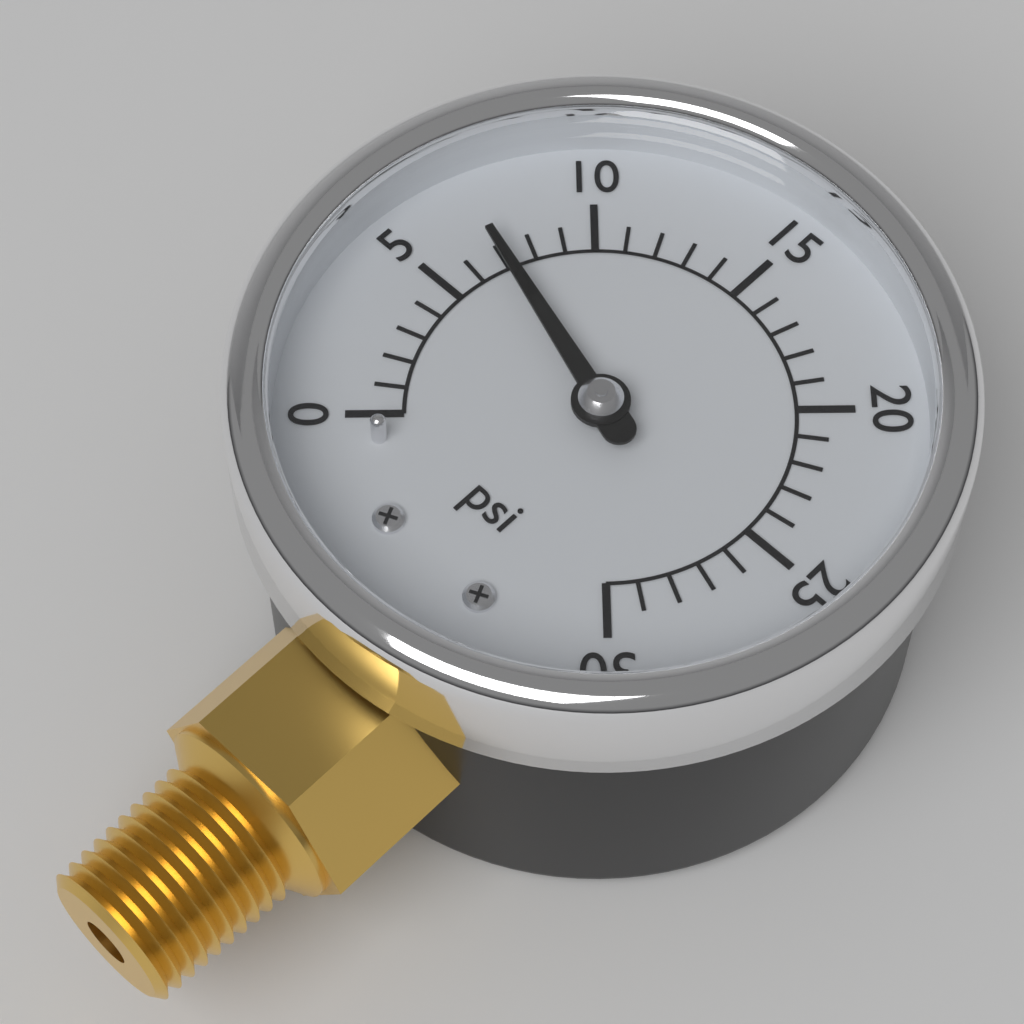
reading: 7 psi
